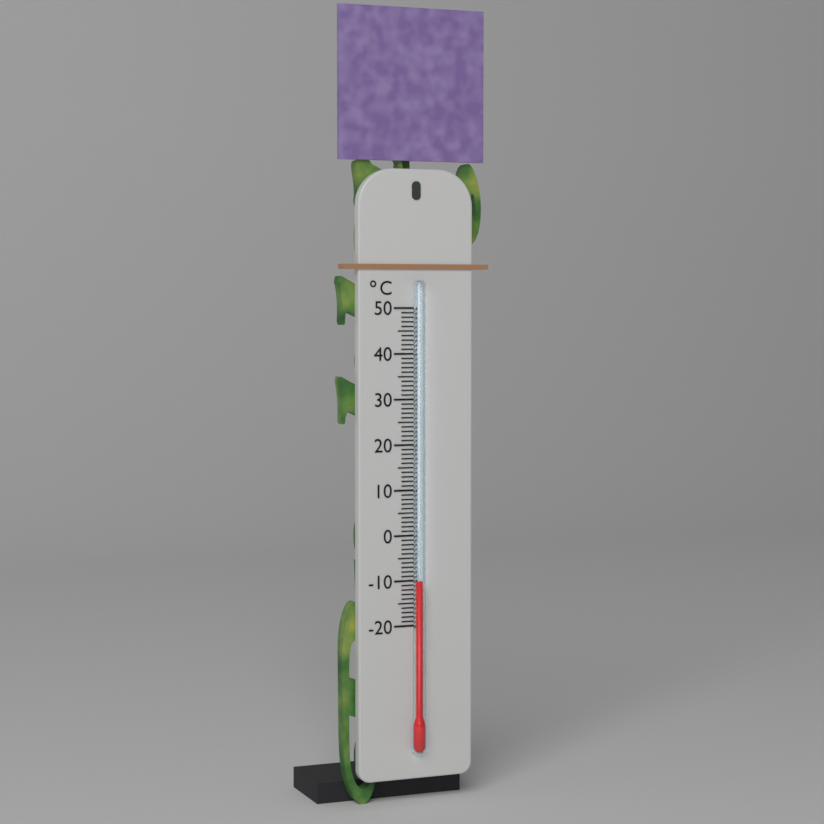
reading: -10 °C
